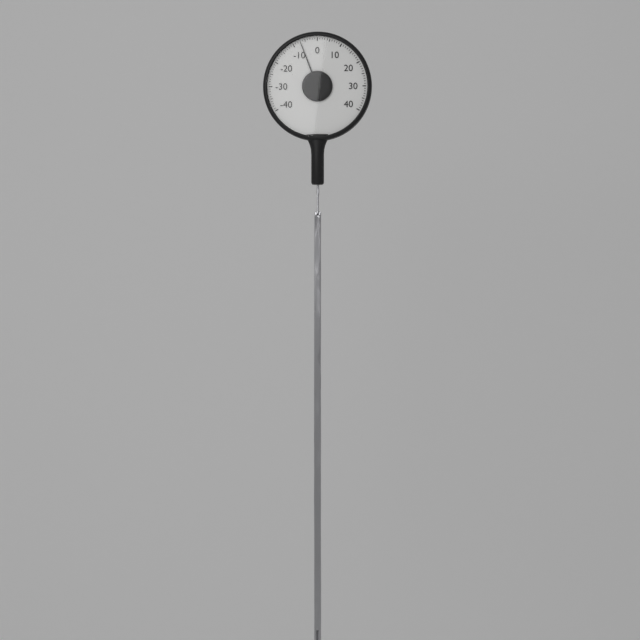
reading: -7 (no unit)
